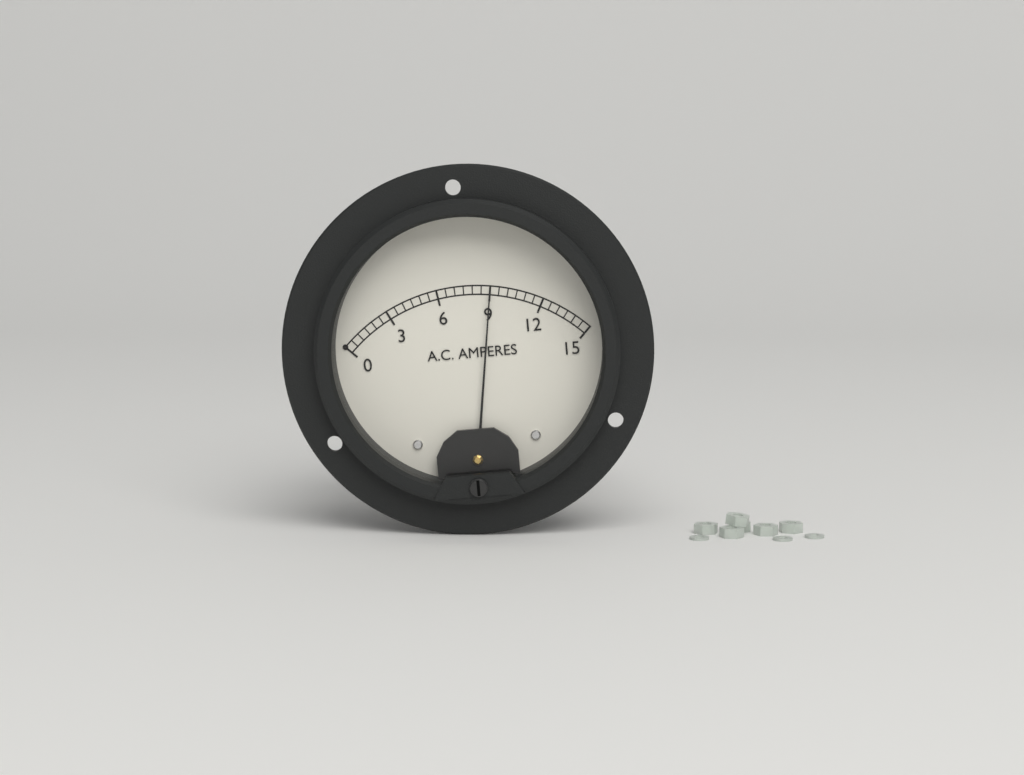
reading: 9.0 A
